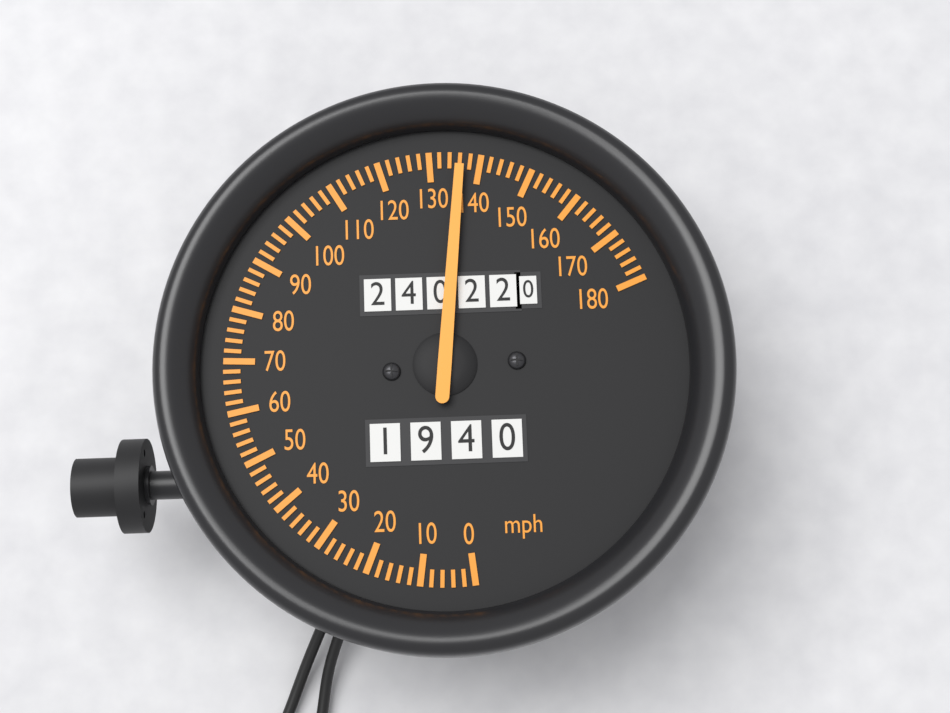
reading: 136 mph
